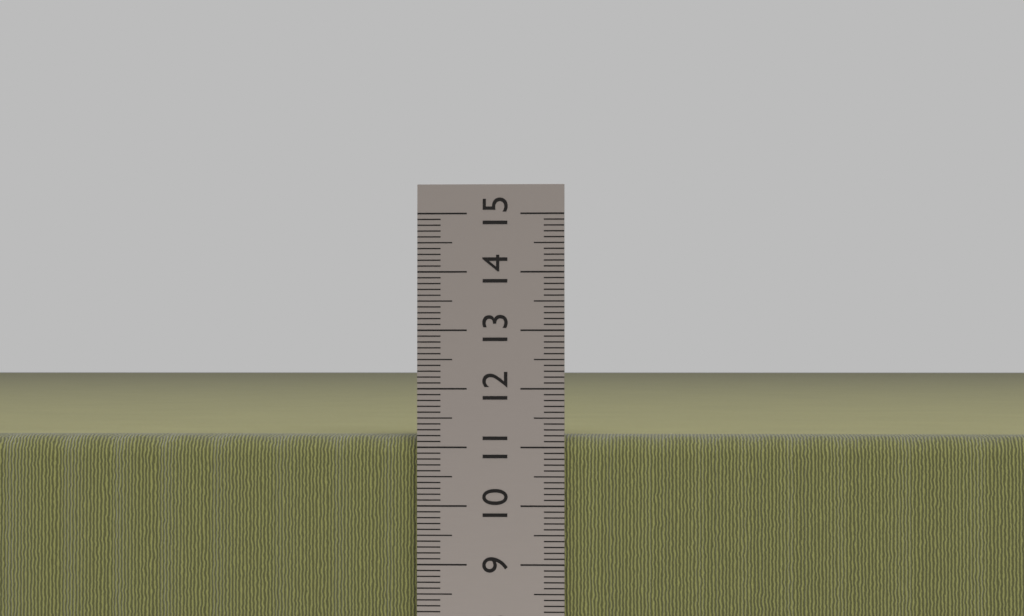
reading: 11.2 cm
